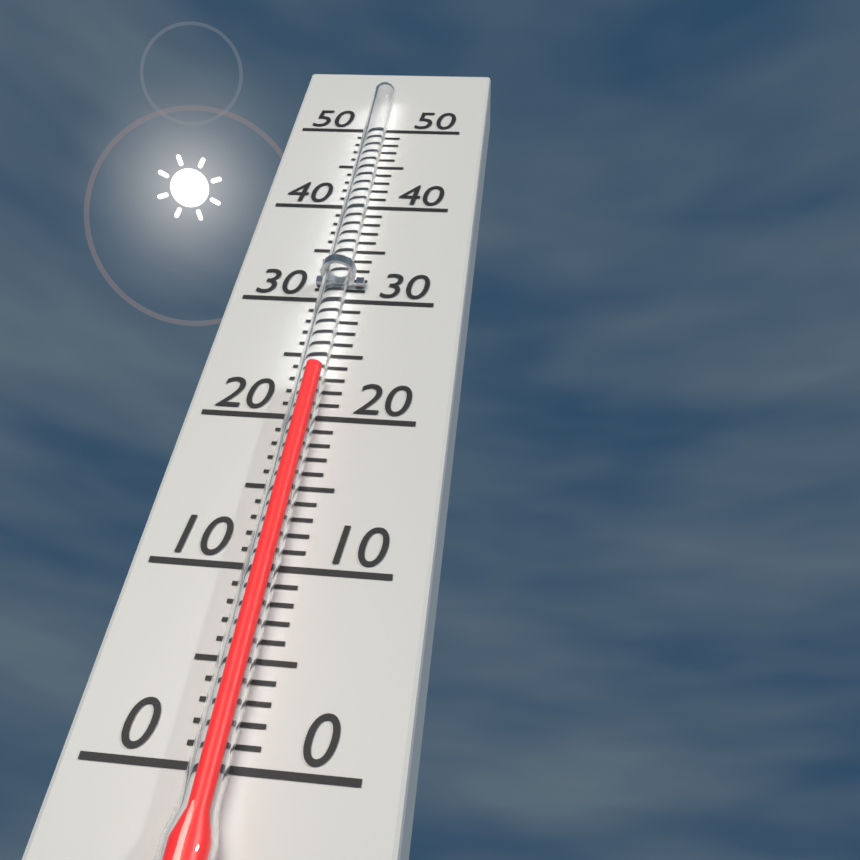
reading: 23 (no unit)
